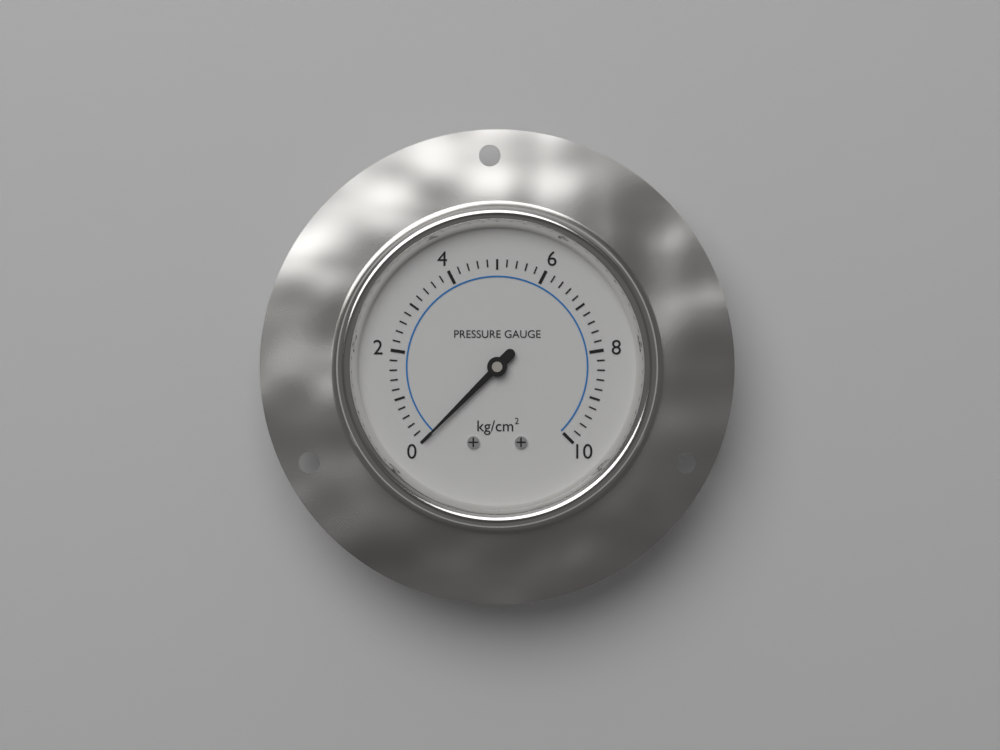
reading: 0.0 kg/cm²
